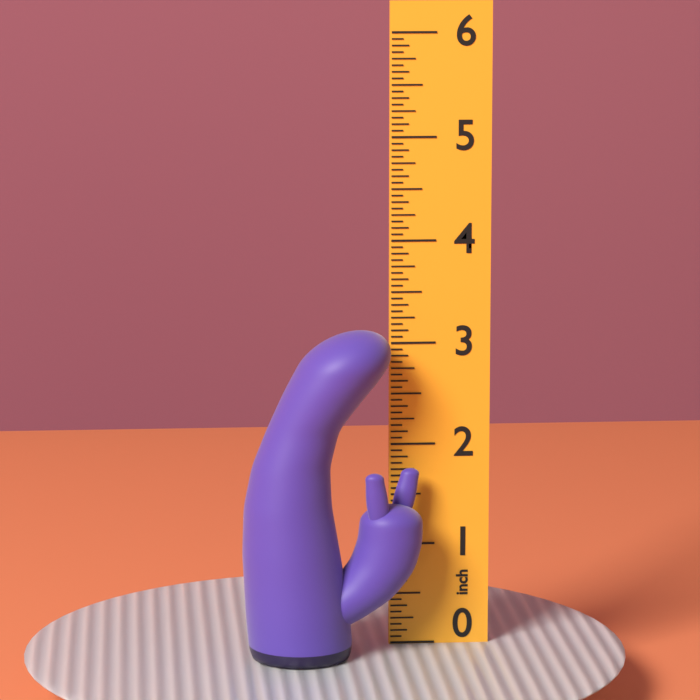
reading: 3.1875 inch
